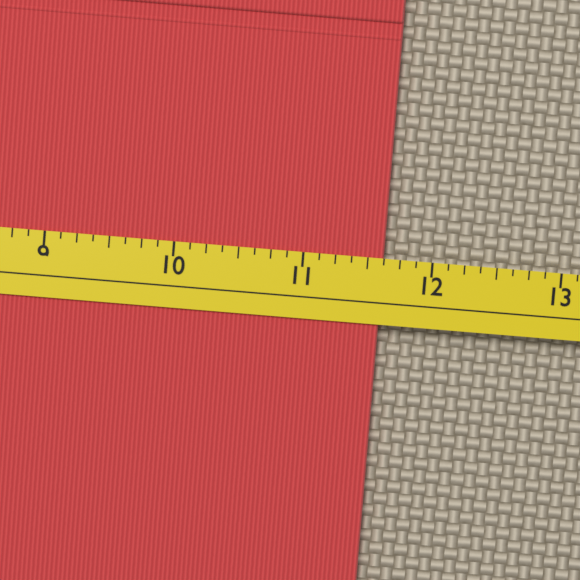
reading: 11.625 (no unit)
